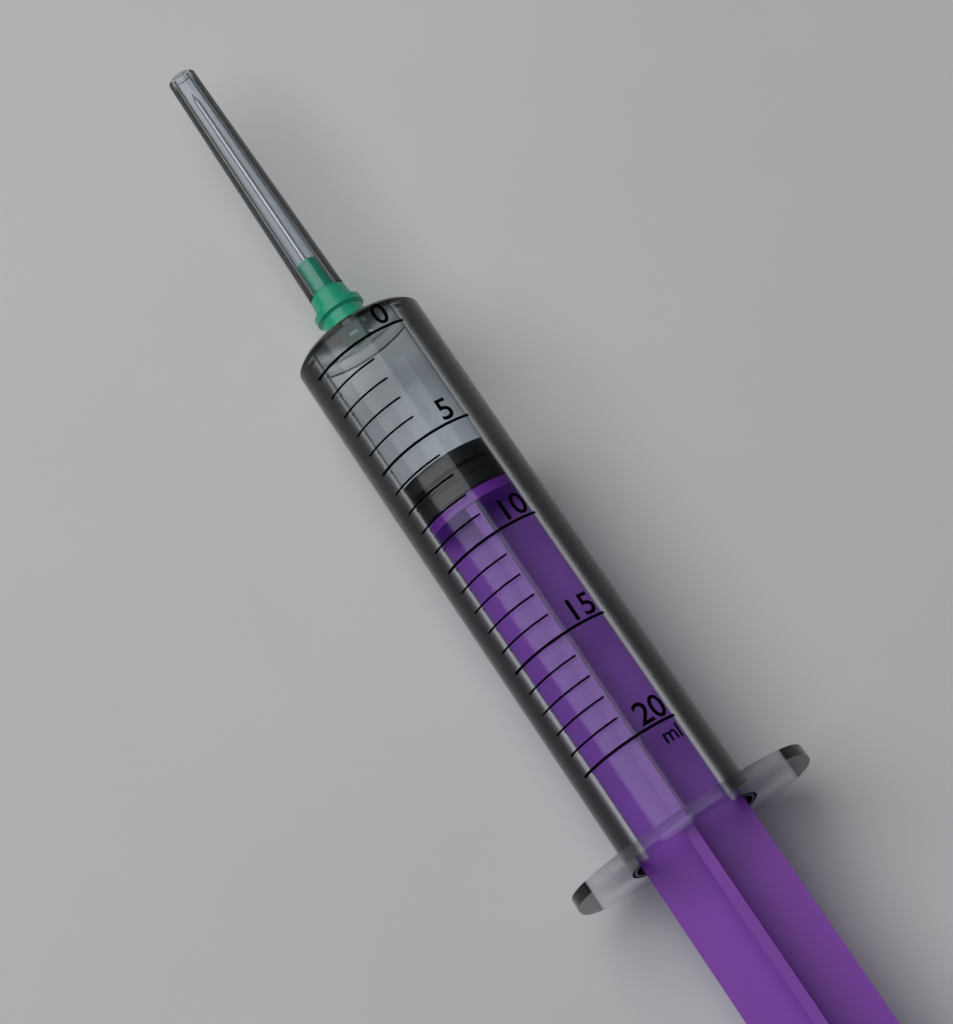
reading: 6 ml
